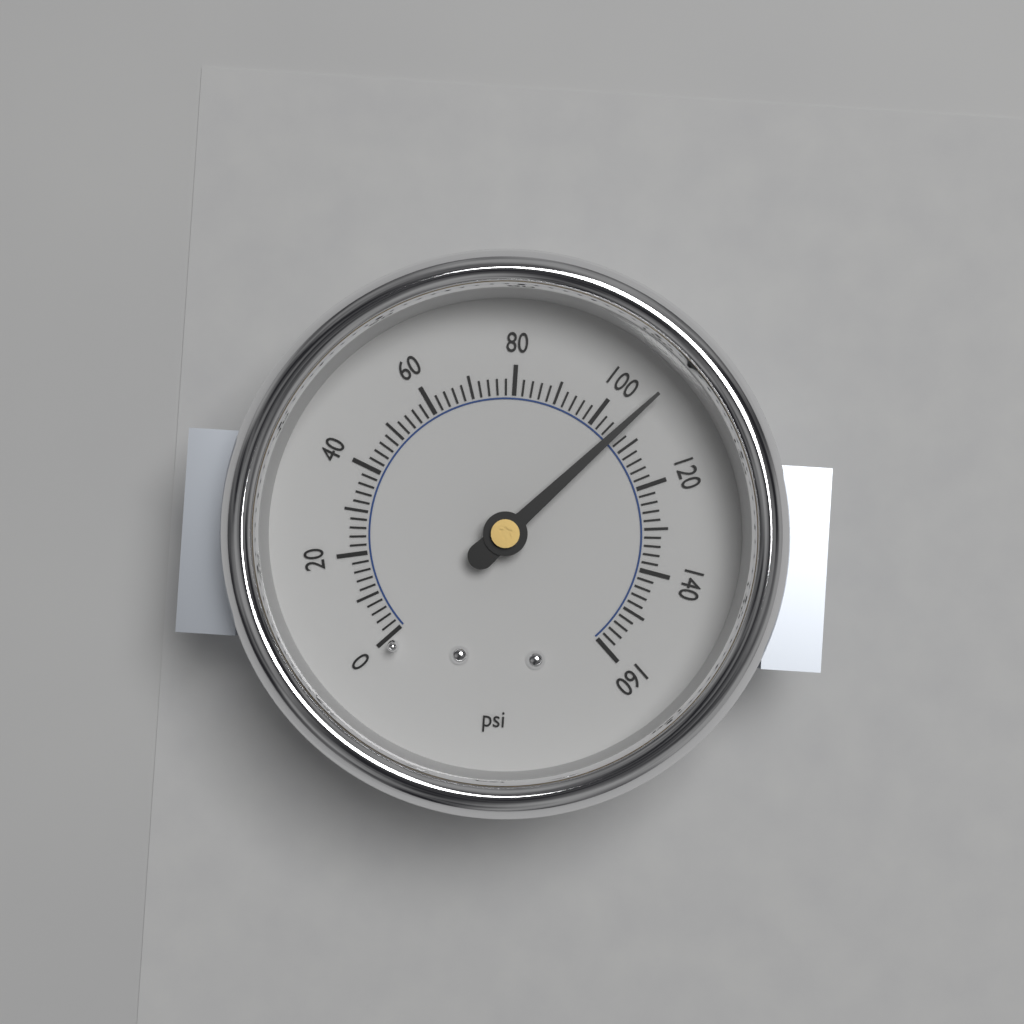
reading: 106 psi
